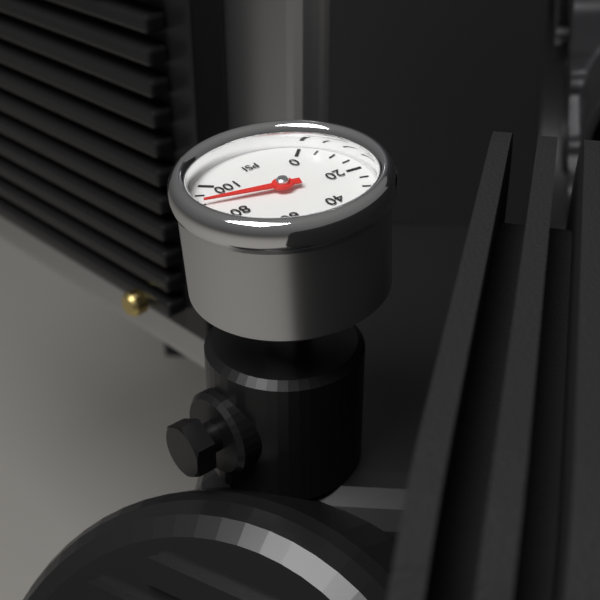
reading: 90 psi
